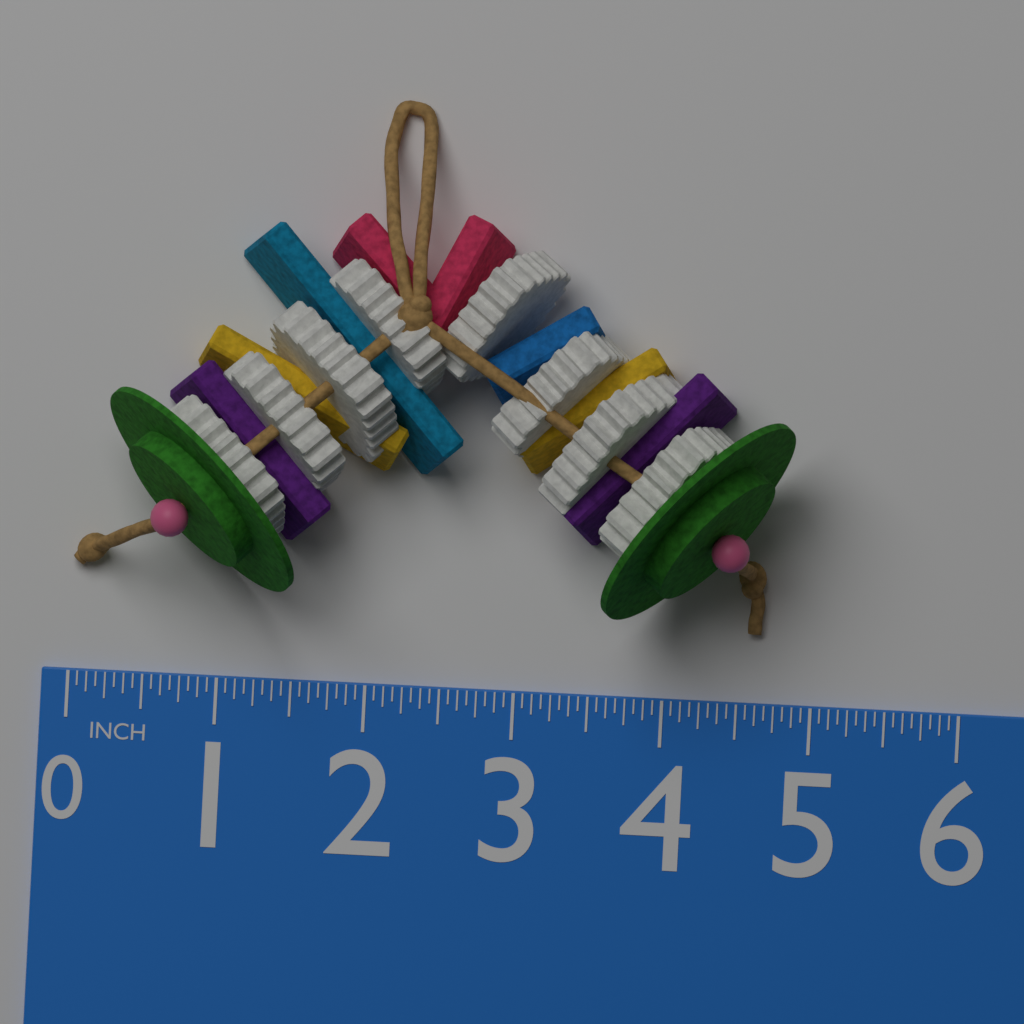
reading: 4.8125 in
